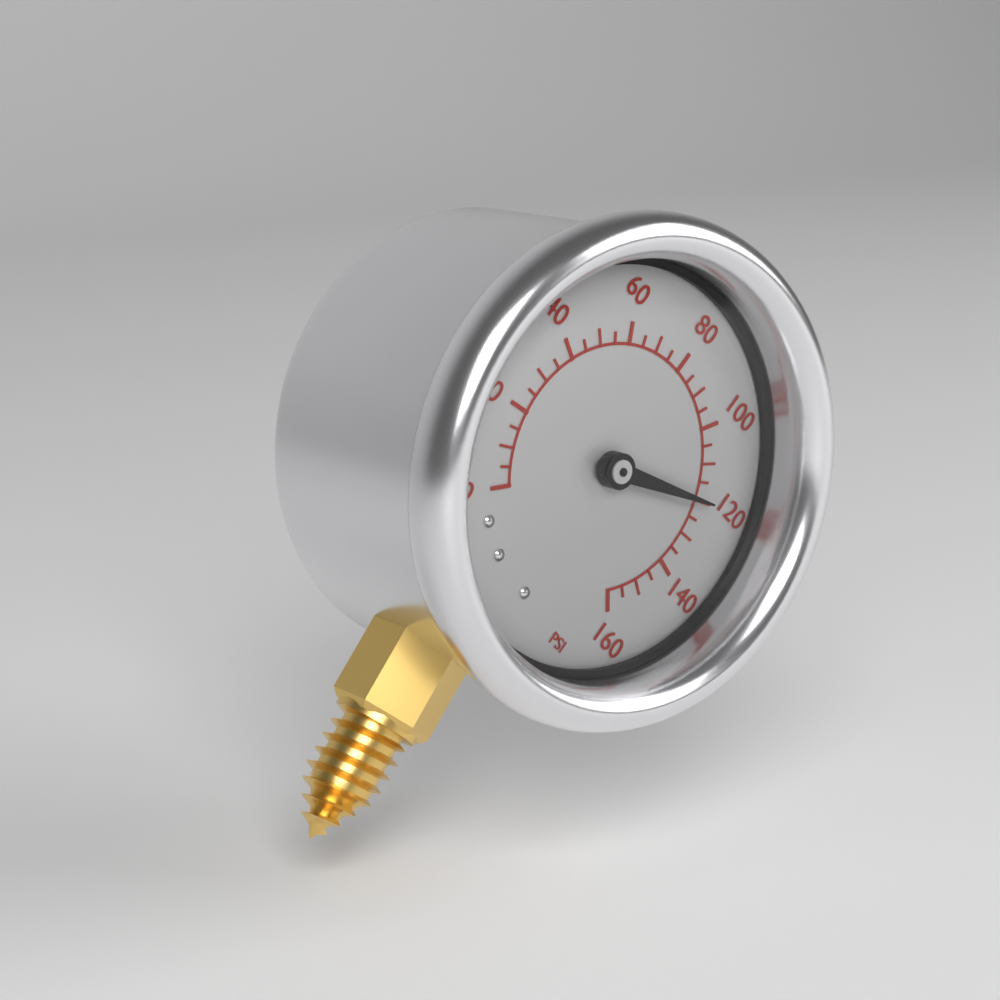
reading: 120 psi
